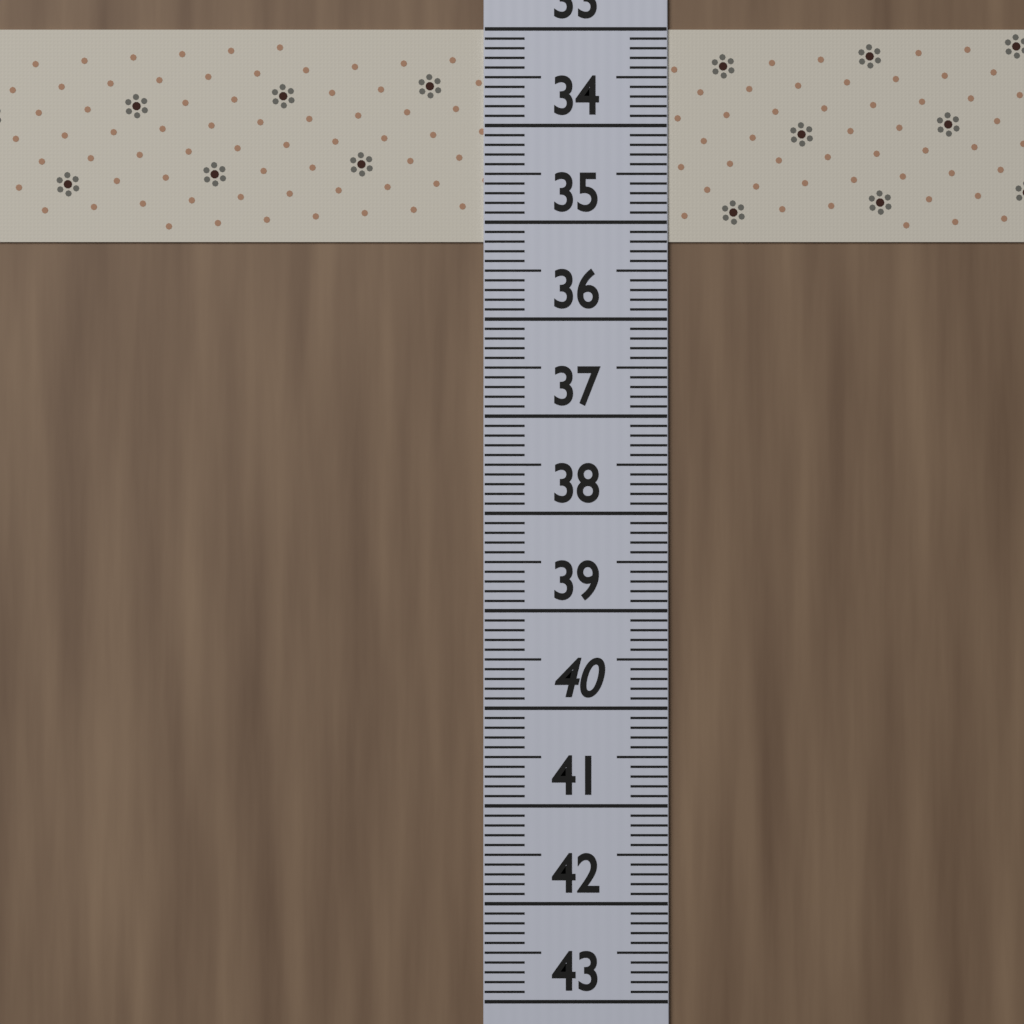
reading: 35.2 (no unit)
